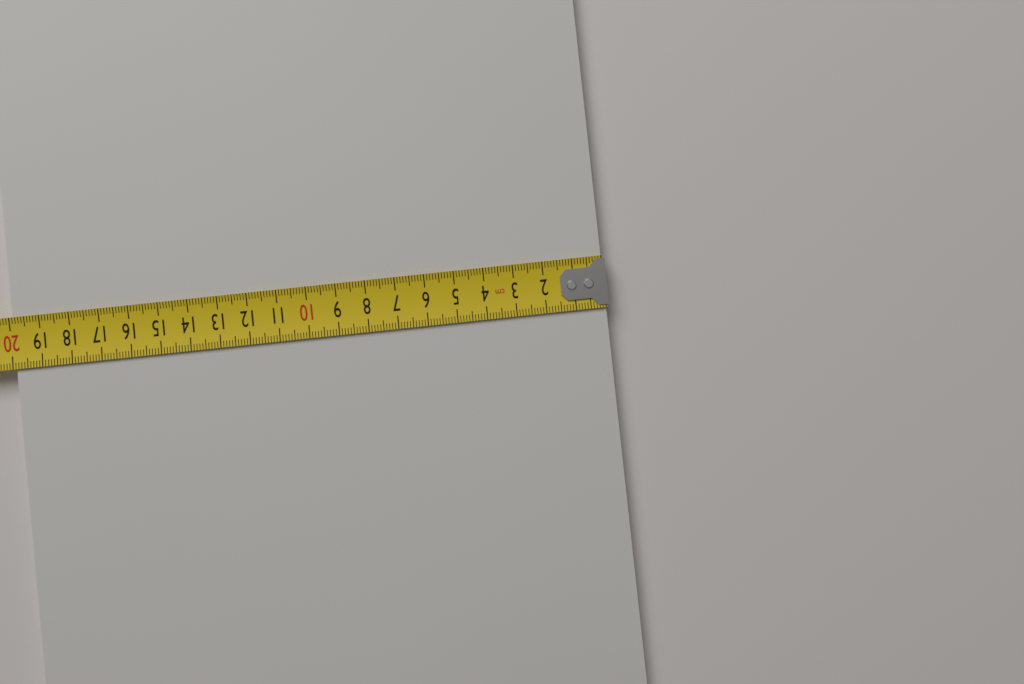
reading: 19.9 cm
